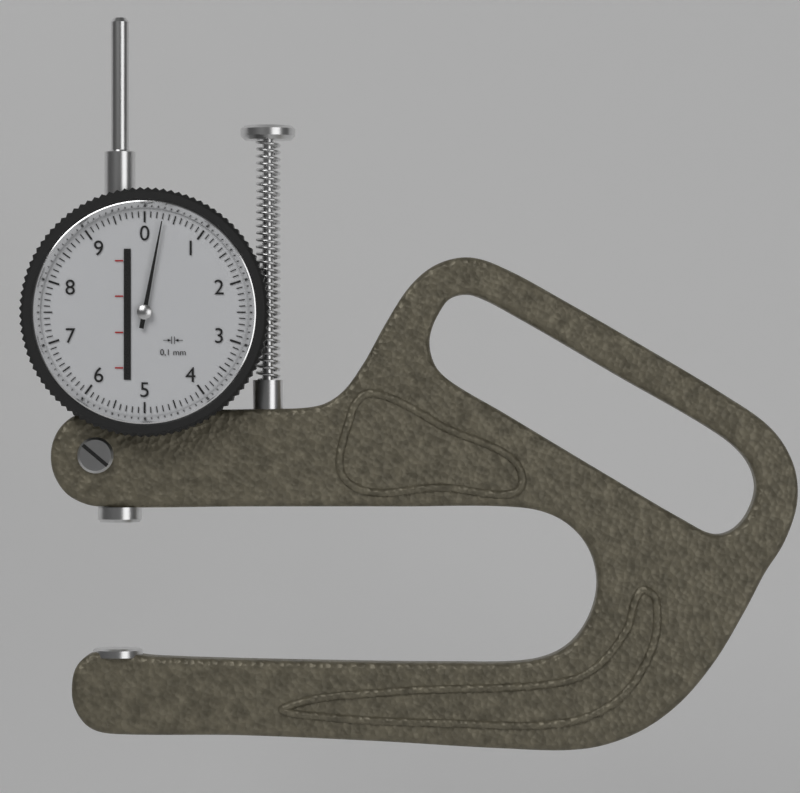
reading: 0.3 mm
